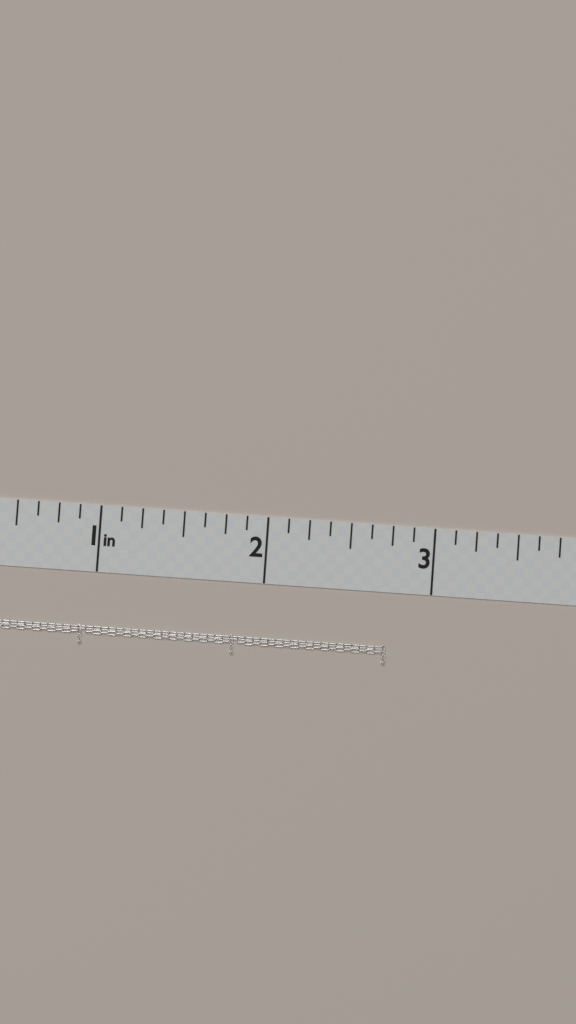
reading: 2.750 in
